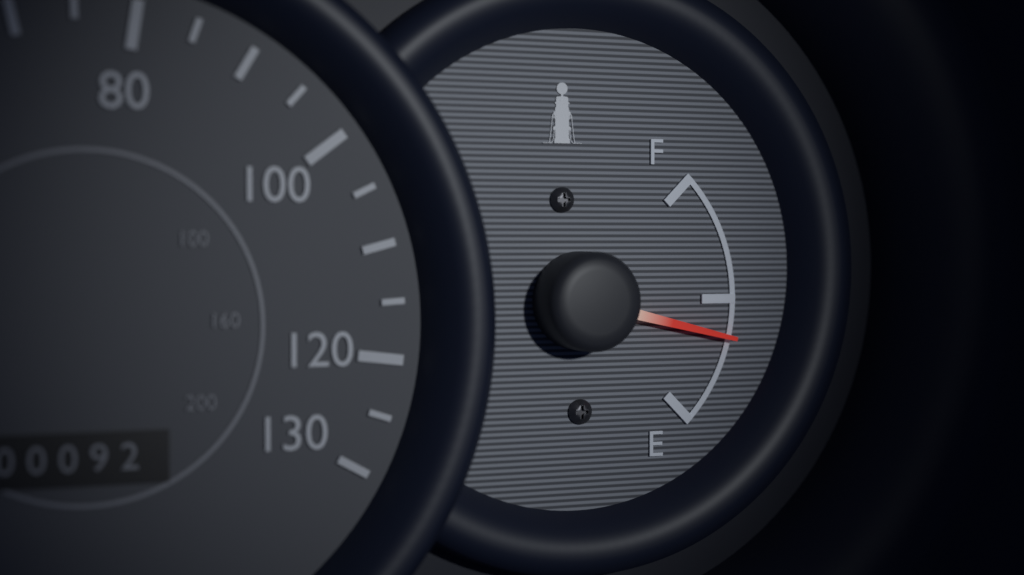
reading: 0.35 (no unit)
